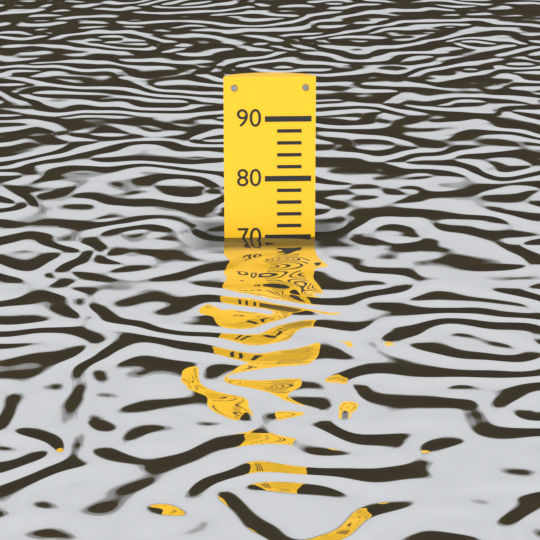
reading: 70 (no unit)
